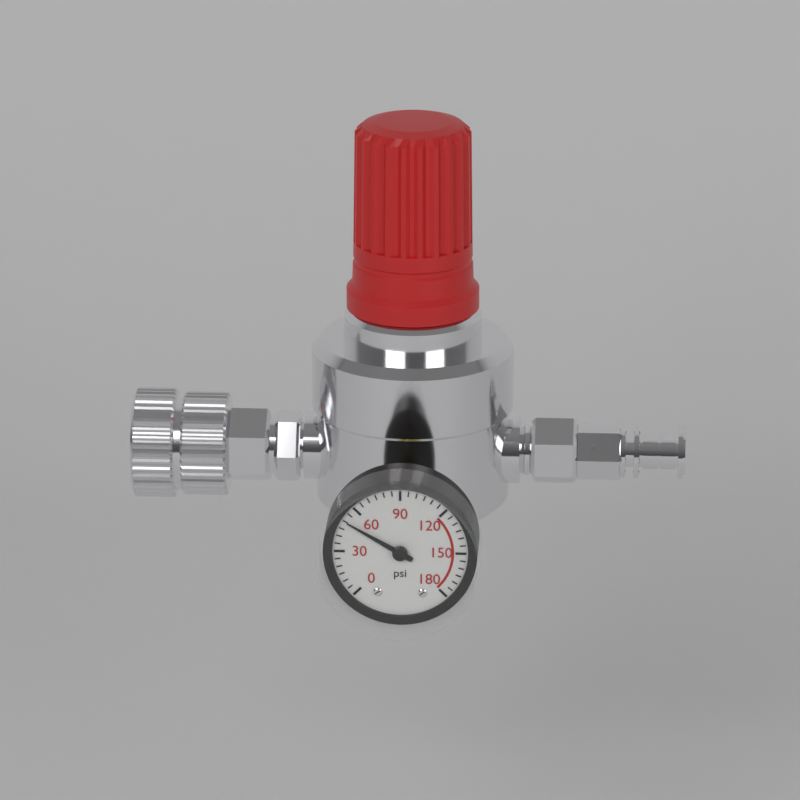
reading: 50 psi
